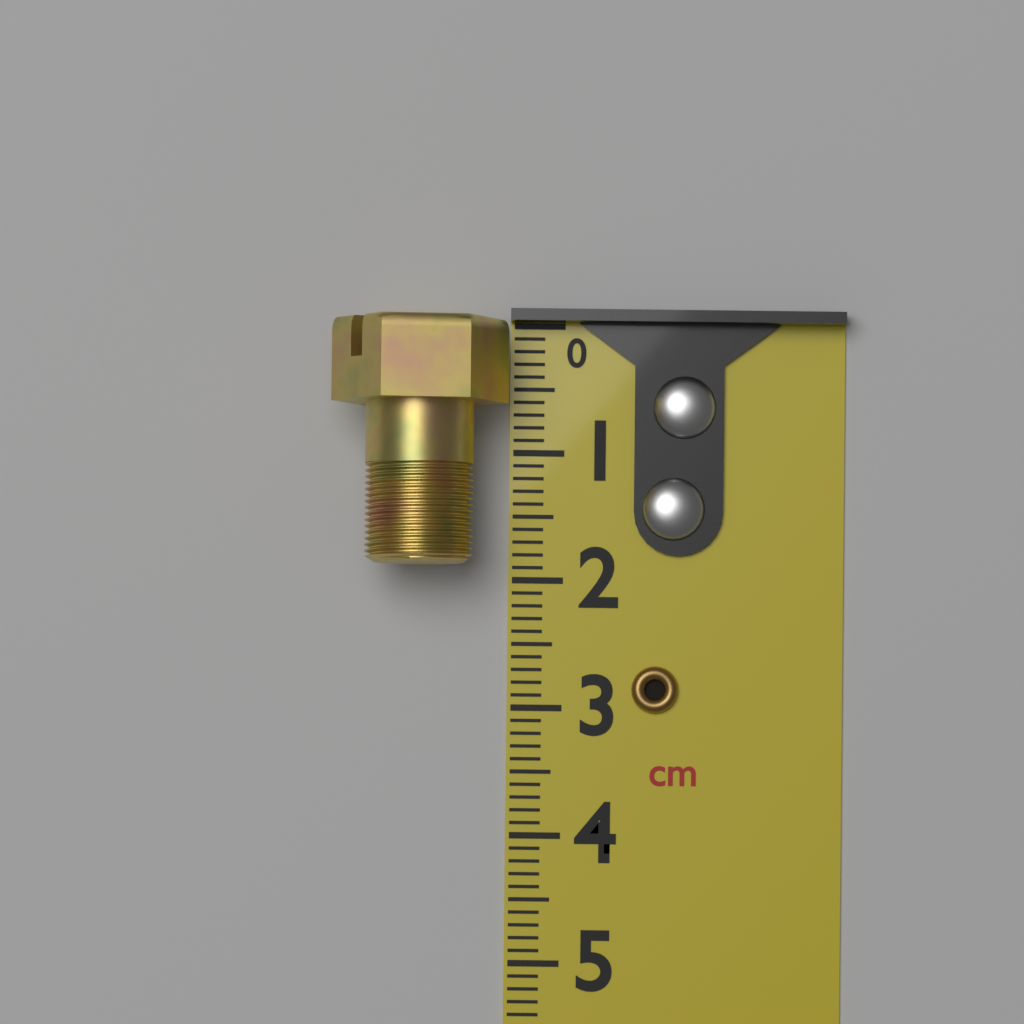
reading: 1.9 cm
